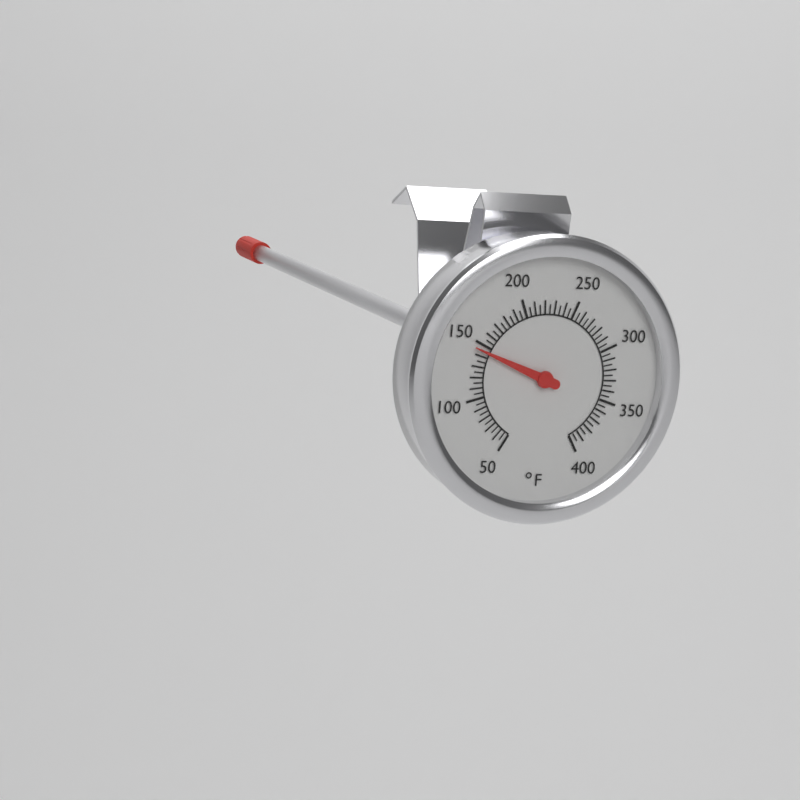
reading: 145 °F
